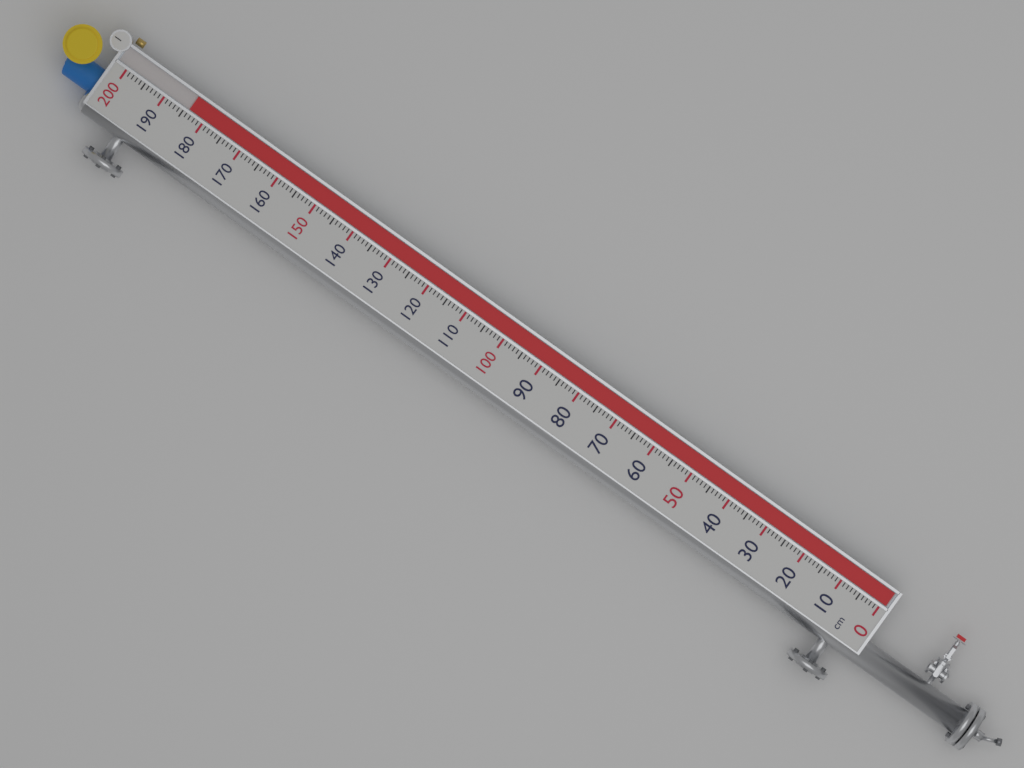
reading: 184 cm
